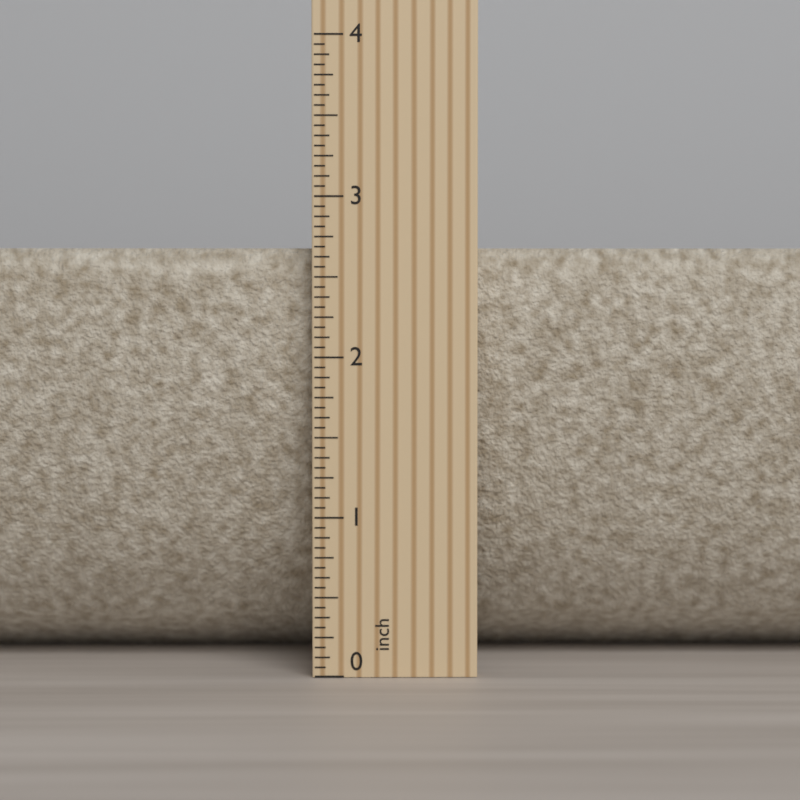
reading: 2.6875 inch
